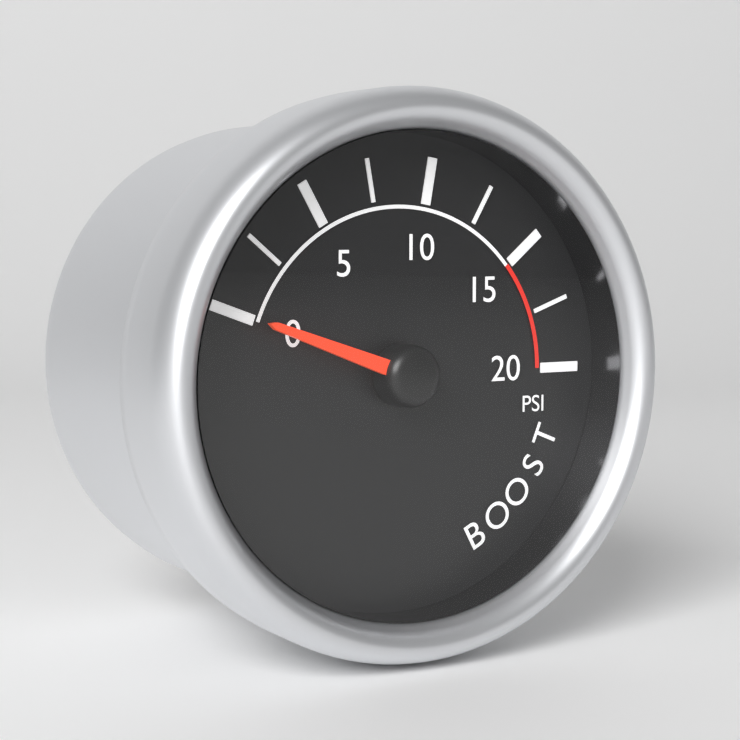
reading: 0.0 psi
